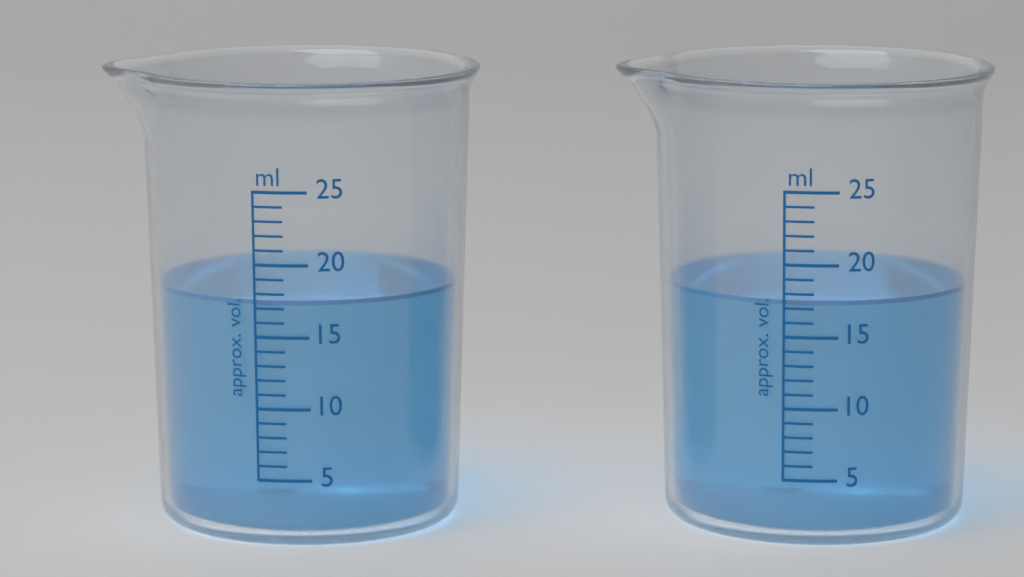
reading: 17.5 ml
